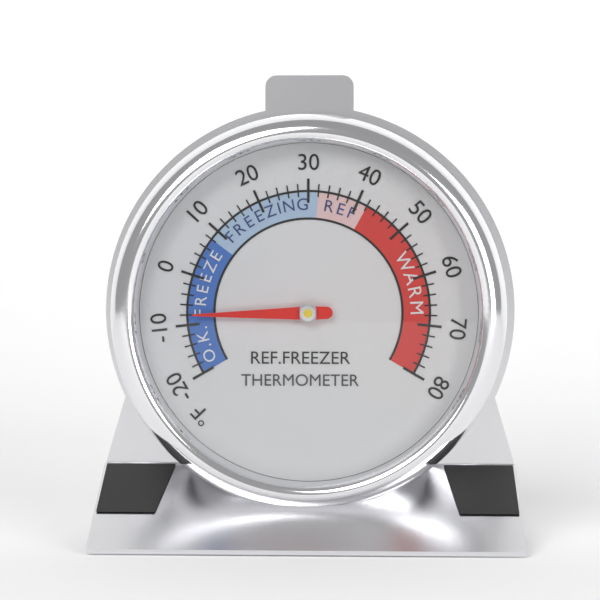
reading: -8 °F
